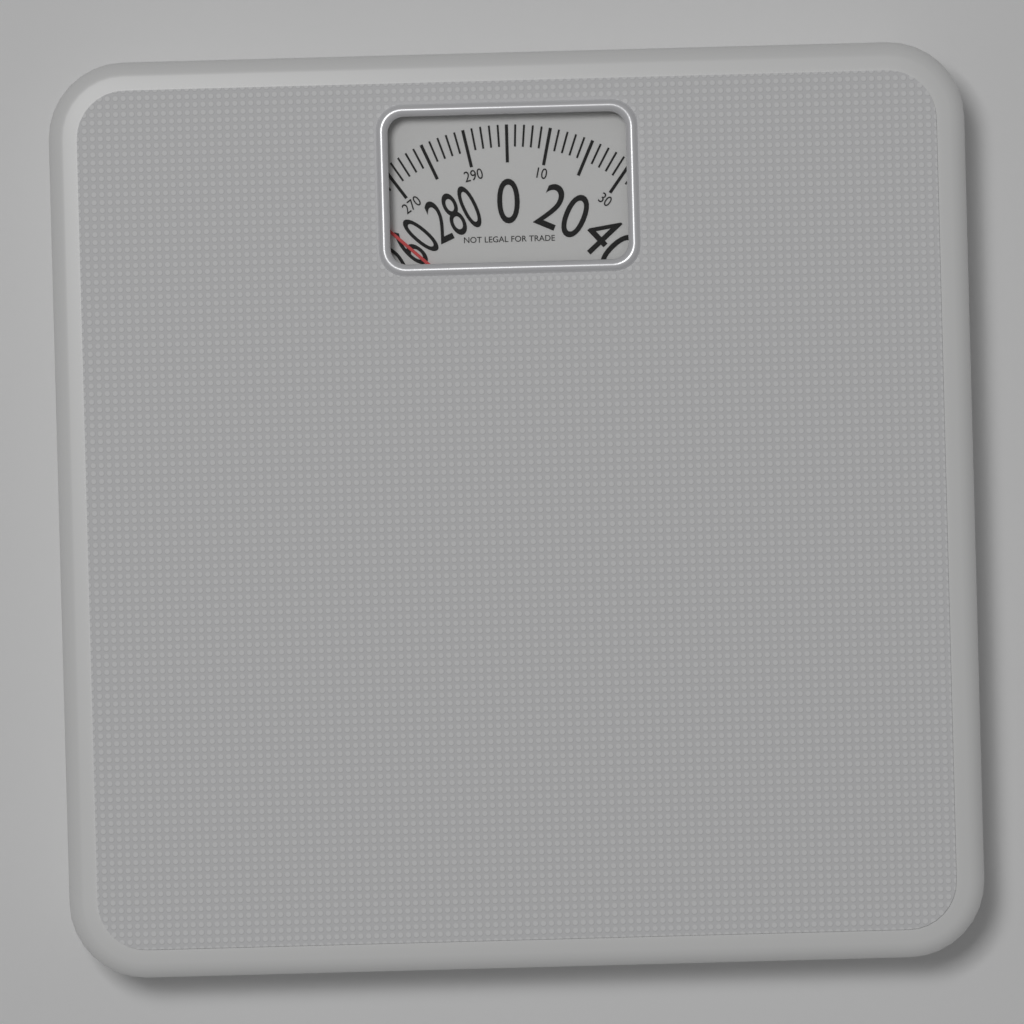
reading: 260 (no unit)
